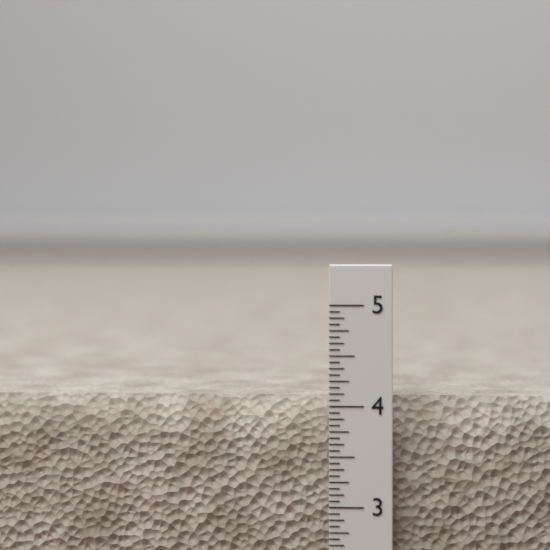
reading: 4.0625 in
